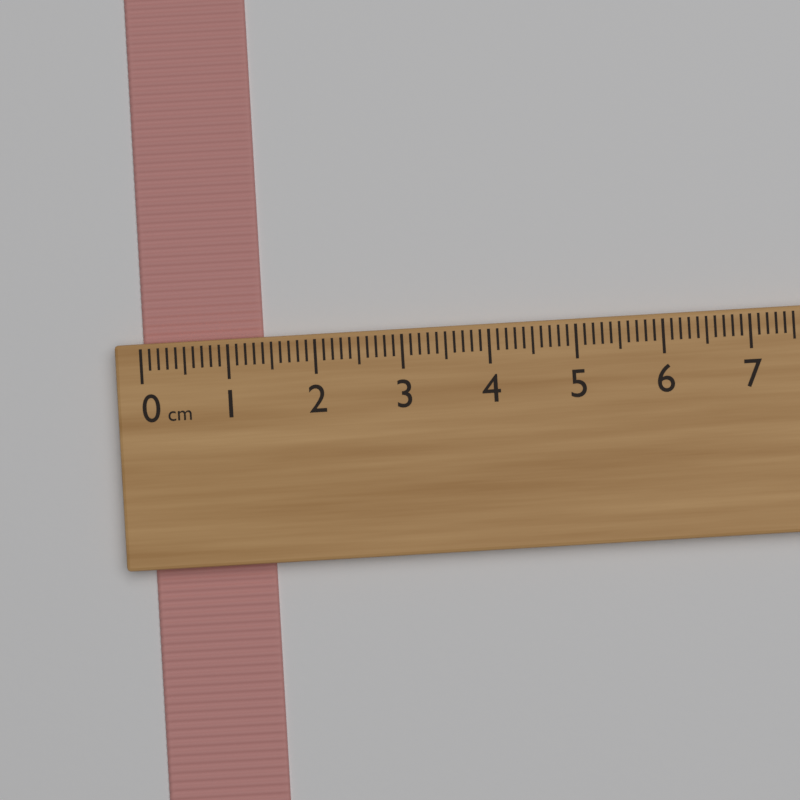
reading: 1.4 cm
